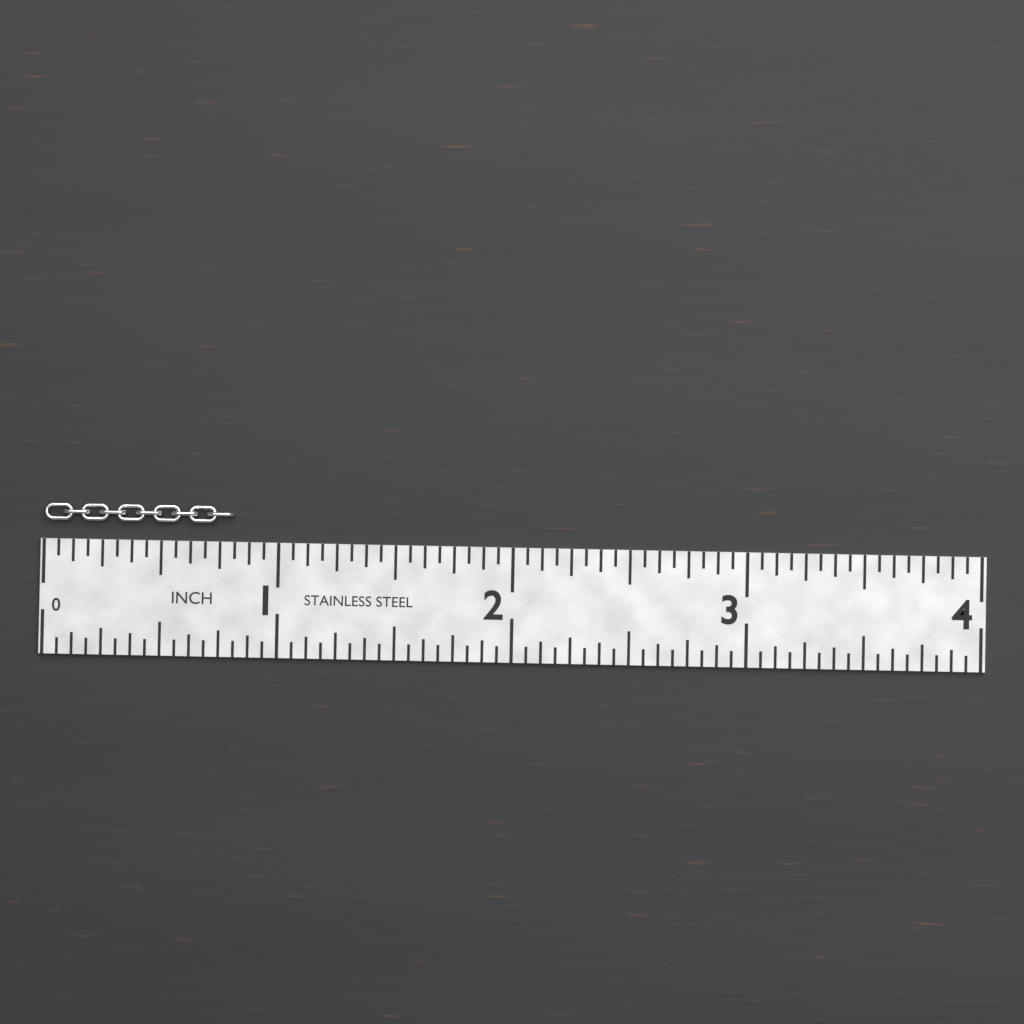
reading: 0.8125 in
